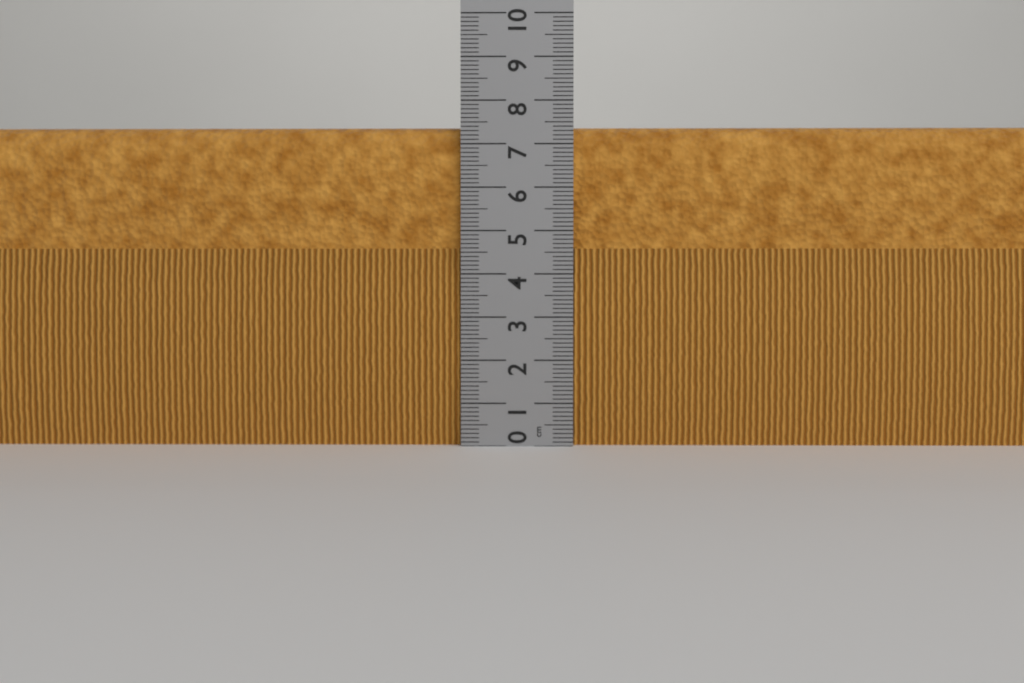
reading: 7.4 cm
